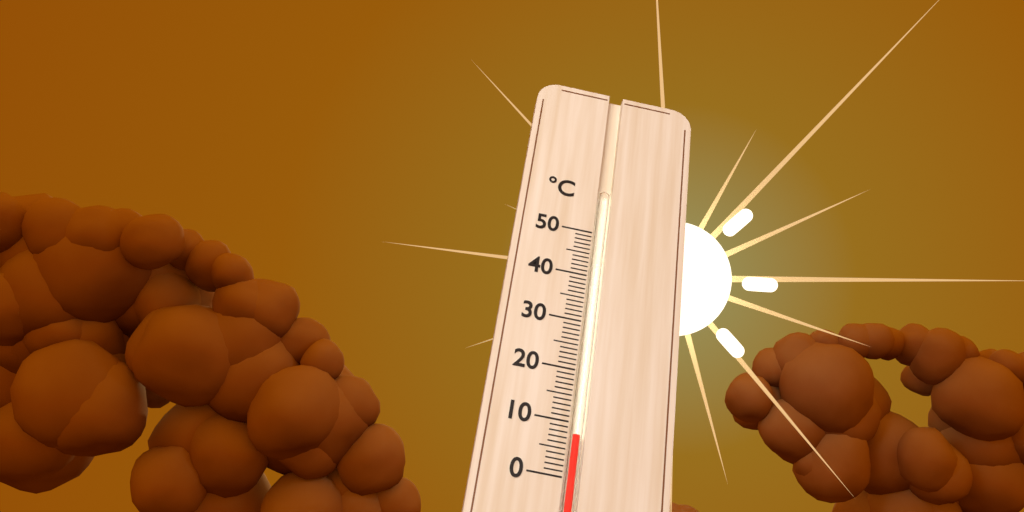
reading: 8 °C
